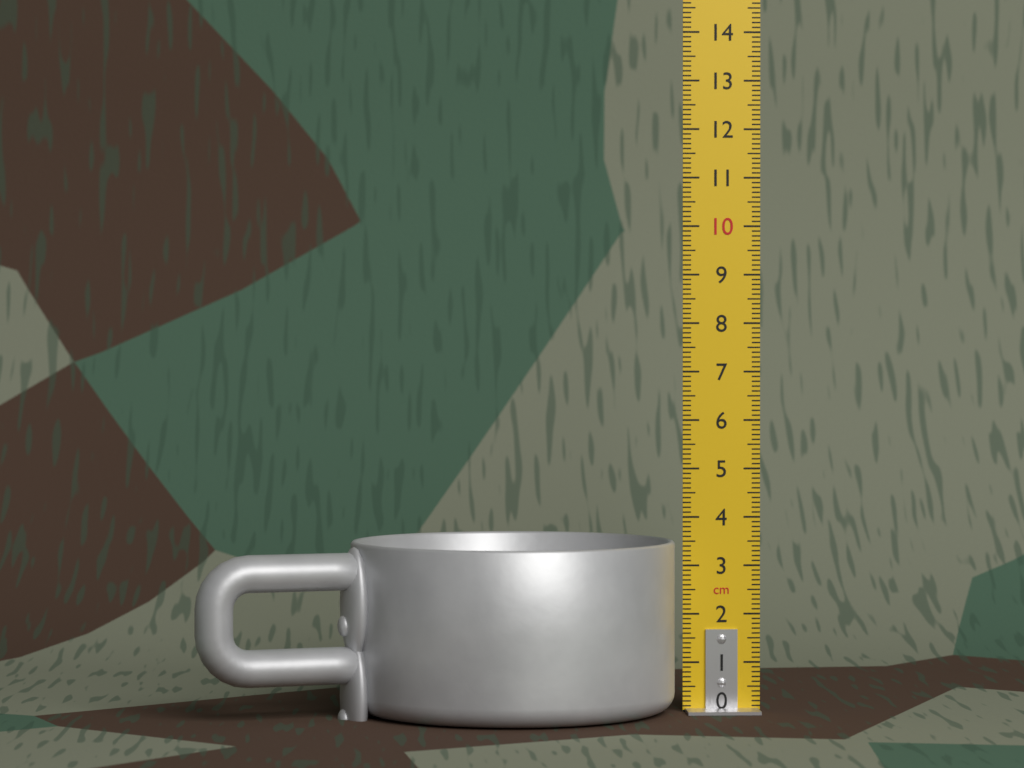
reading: 3.5 cm
